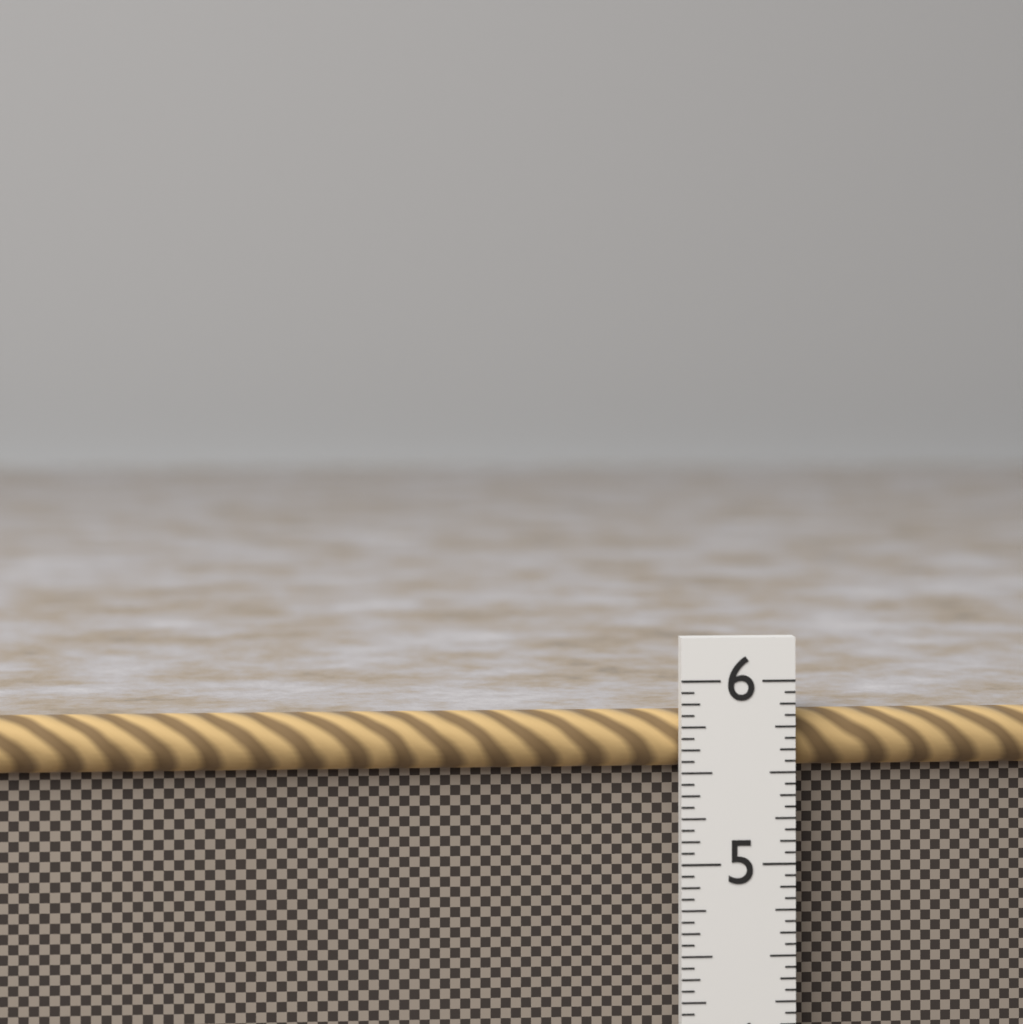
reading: 5.8125 in
